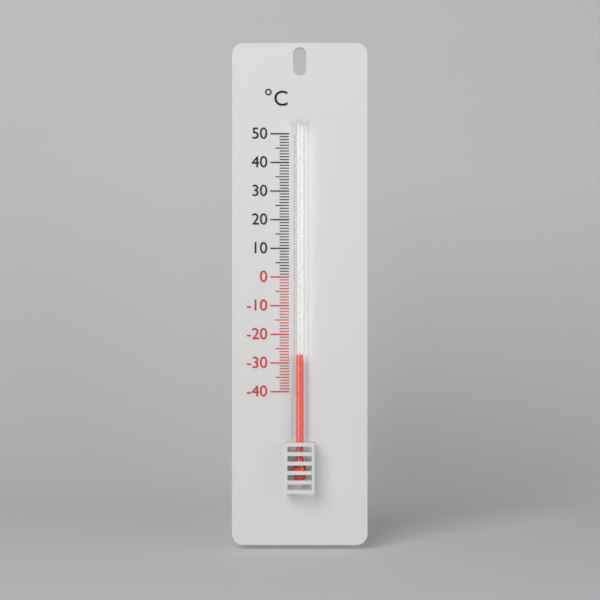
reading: -27 °C
